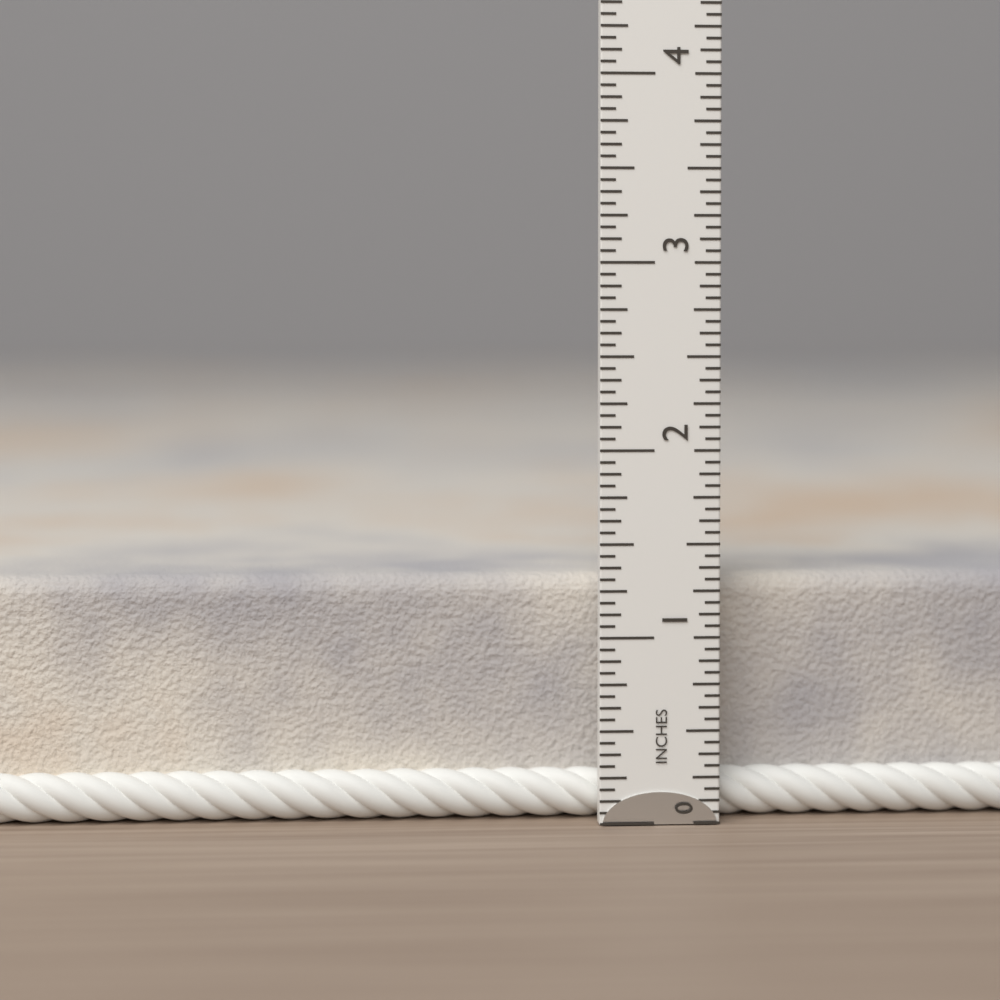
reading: 1.3125 in
